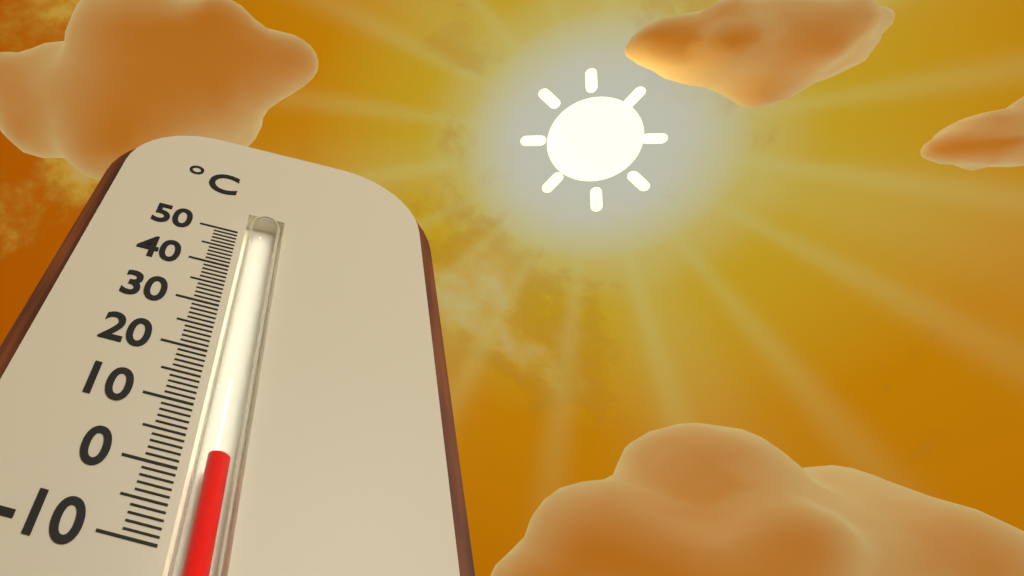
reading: 3 °C
